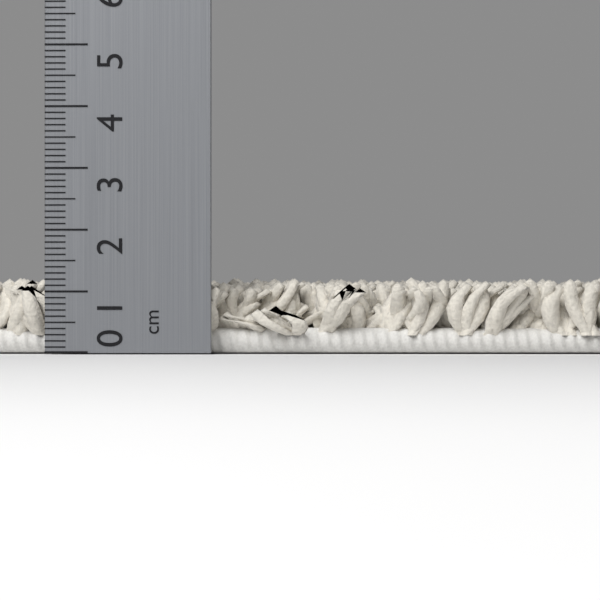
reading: 1.3 cm
